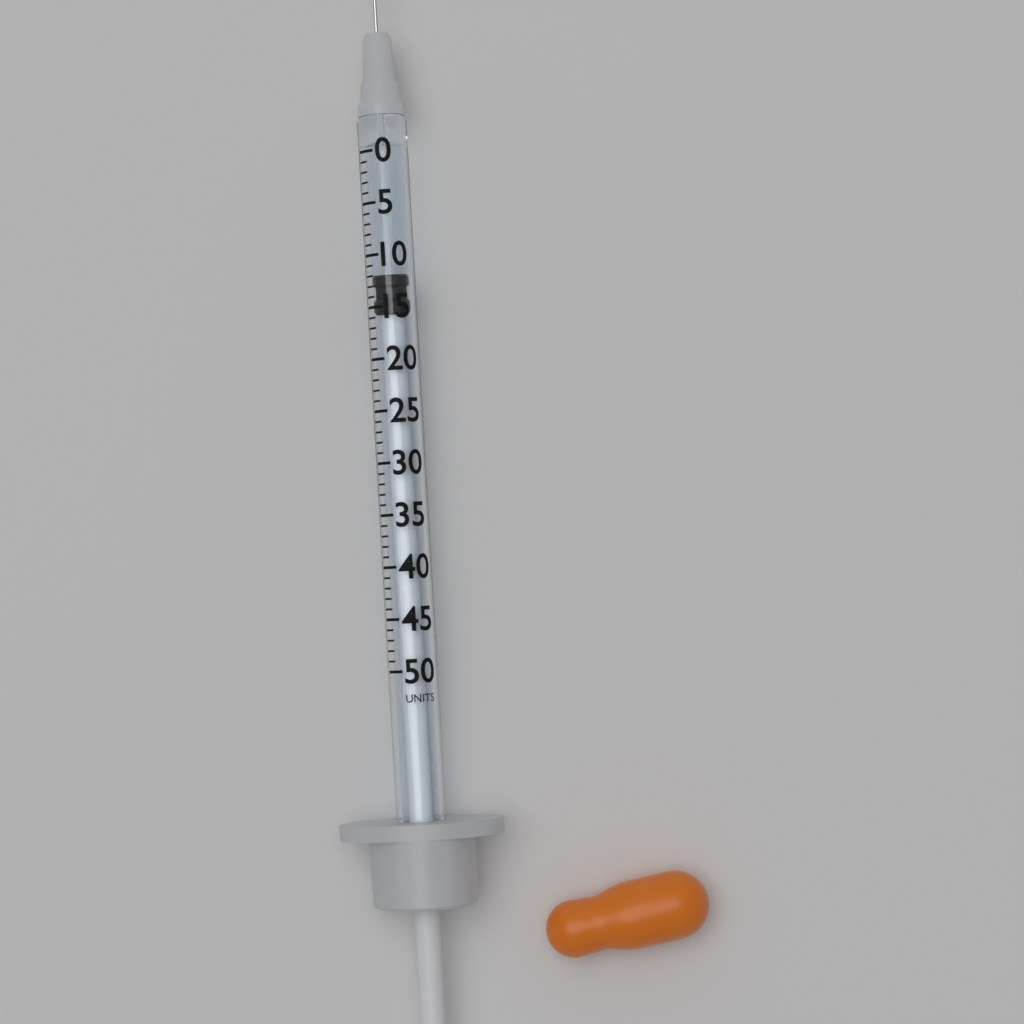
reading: 12 units
